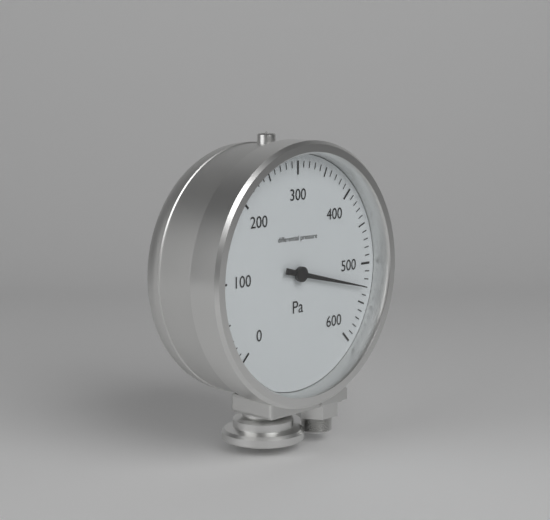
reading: 530 Pa
